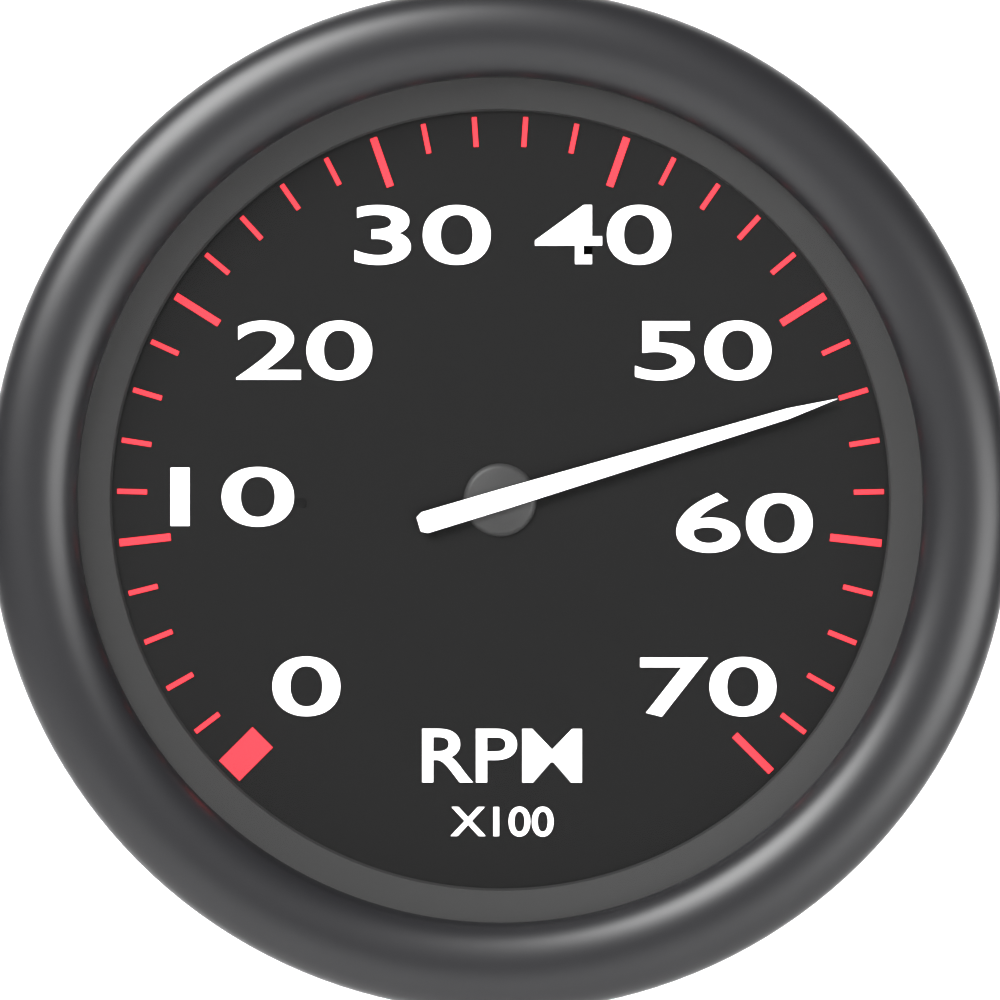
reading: 5400 RPM
